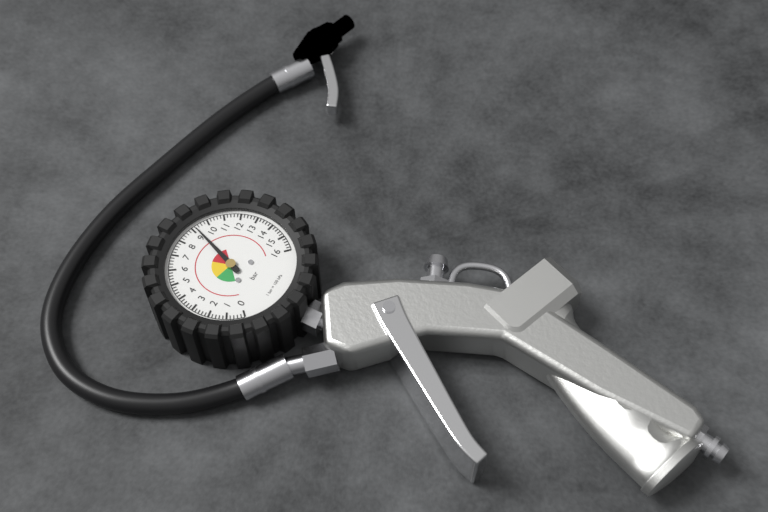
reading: 9.2 bar
